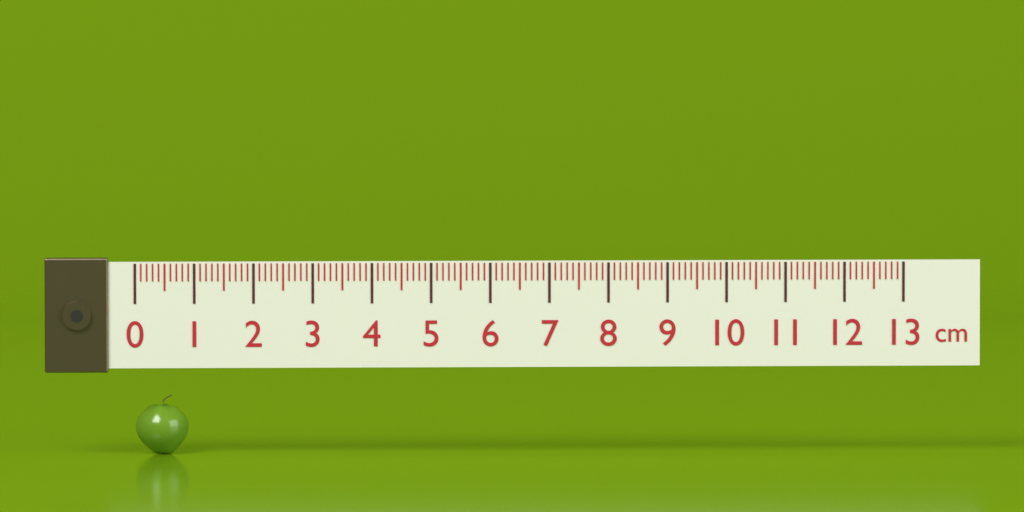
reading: 0.9 cm
